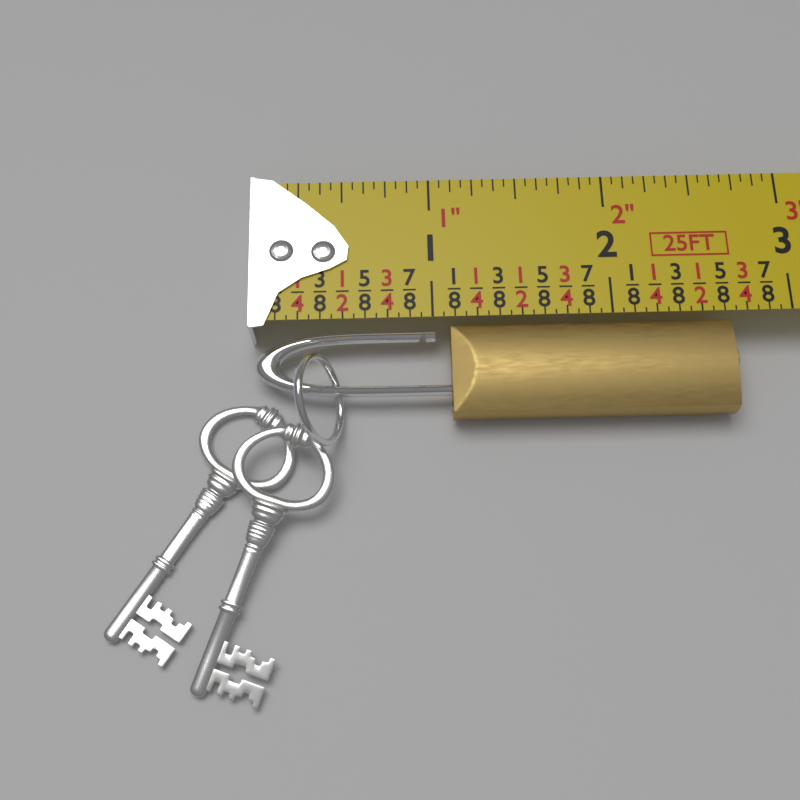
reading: 2.6875 in
